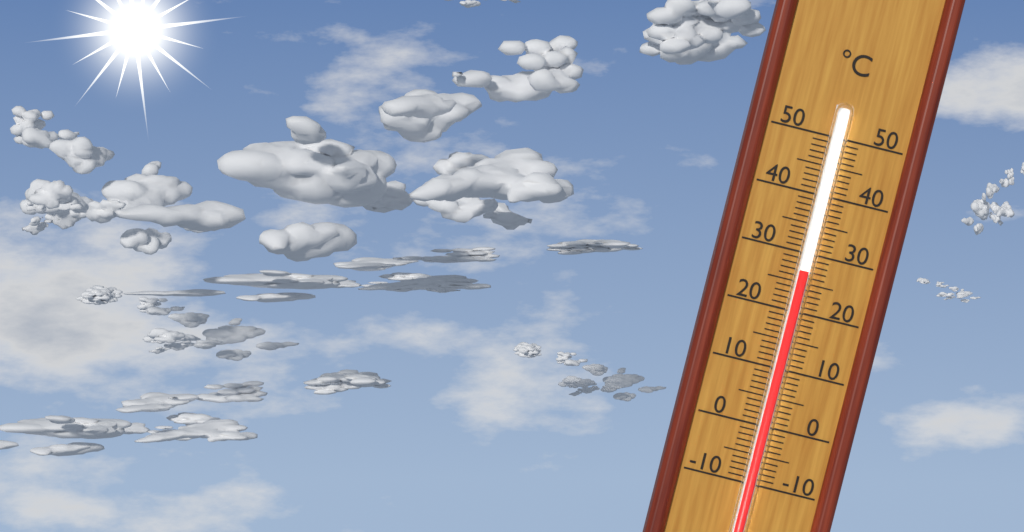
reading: 27 °C
